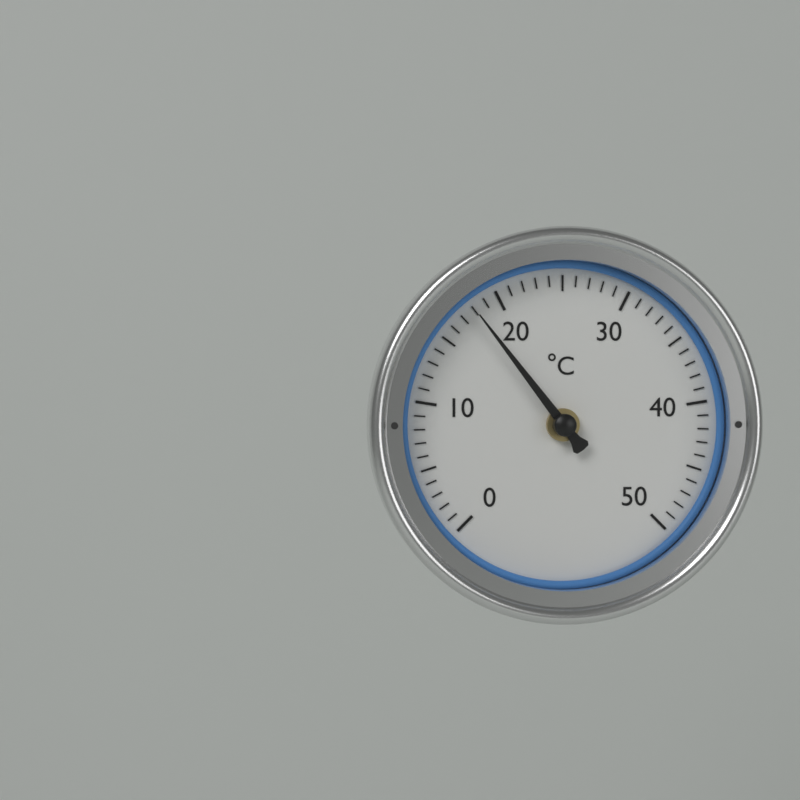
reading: 18 °C
